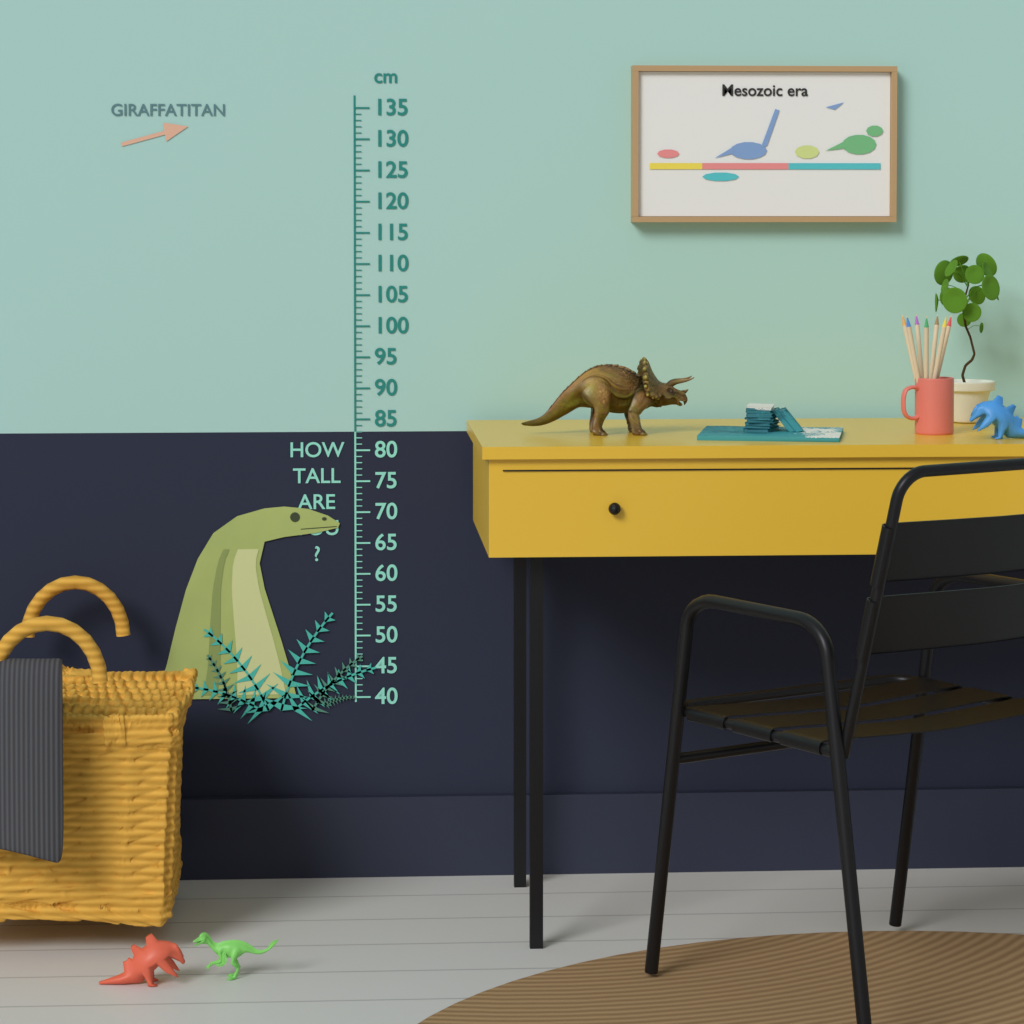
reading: 71 cm
